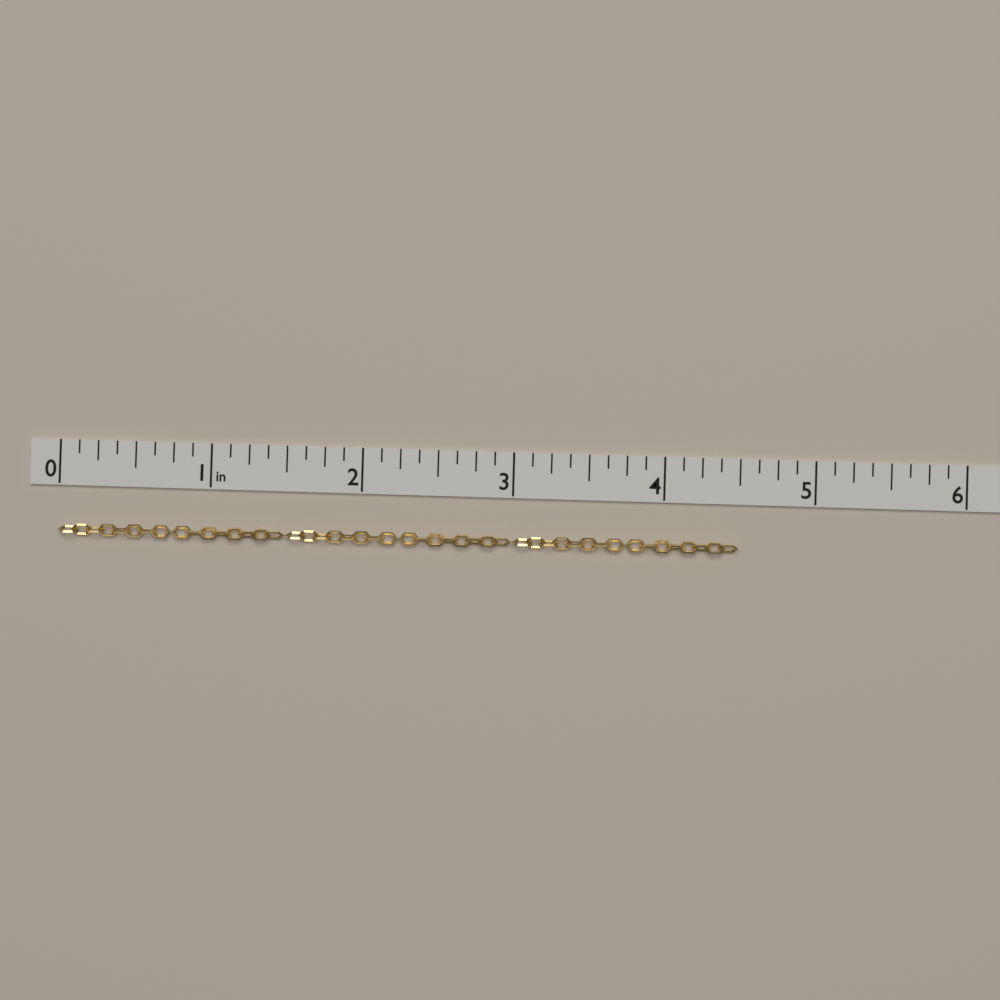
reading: 4.500 in
